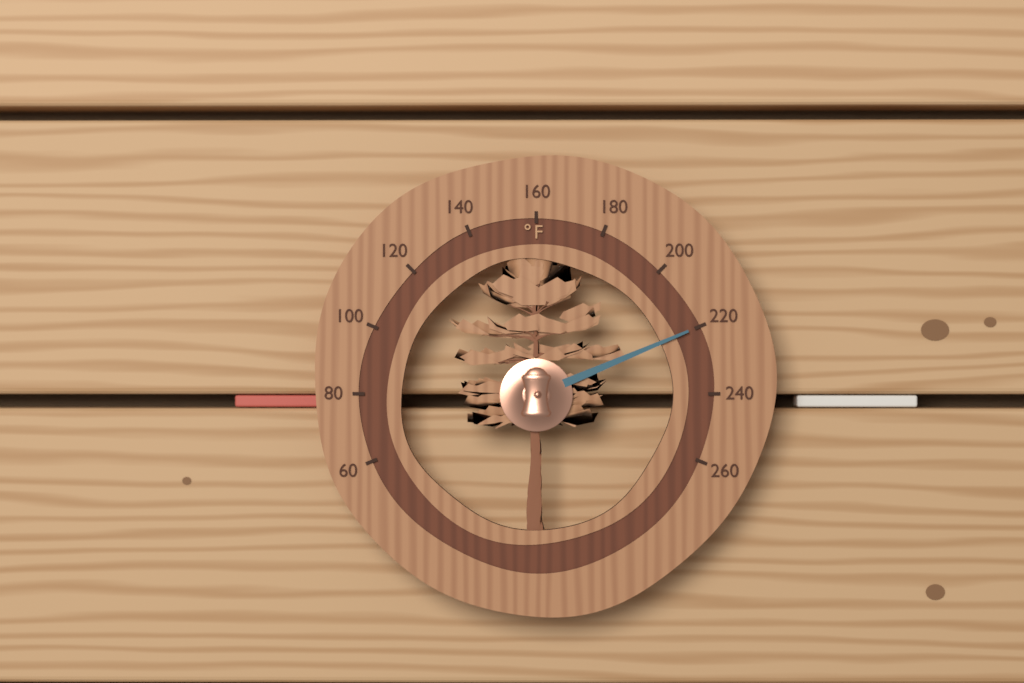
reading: 220 °F
